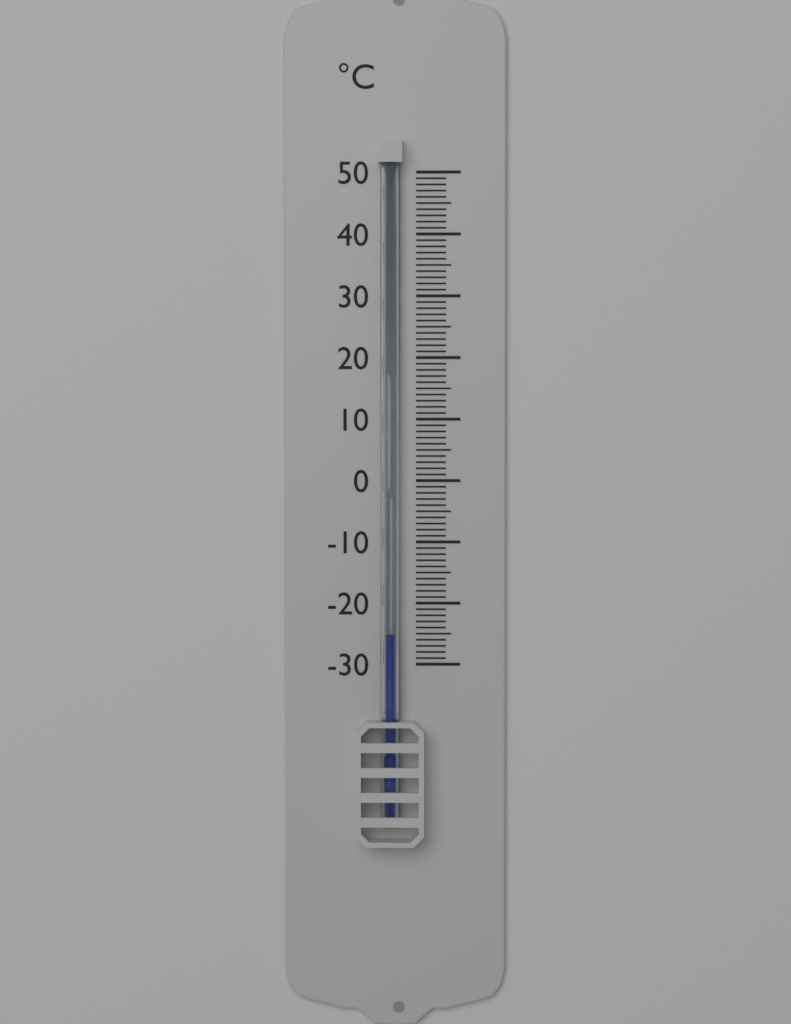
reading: -25 °C
